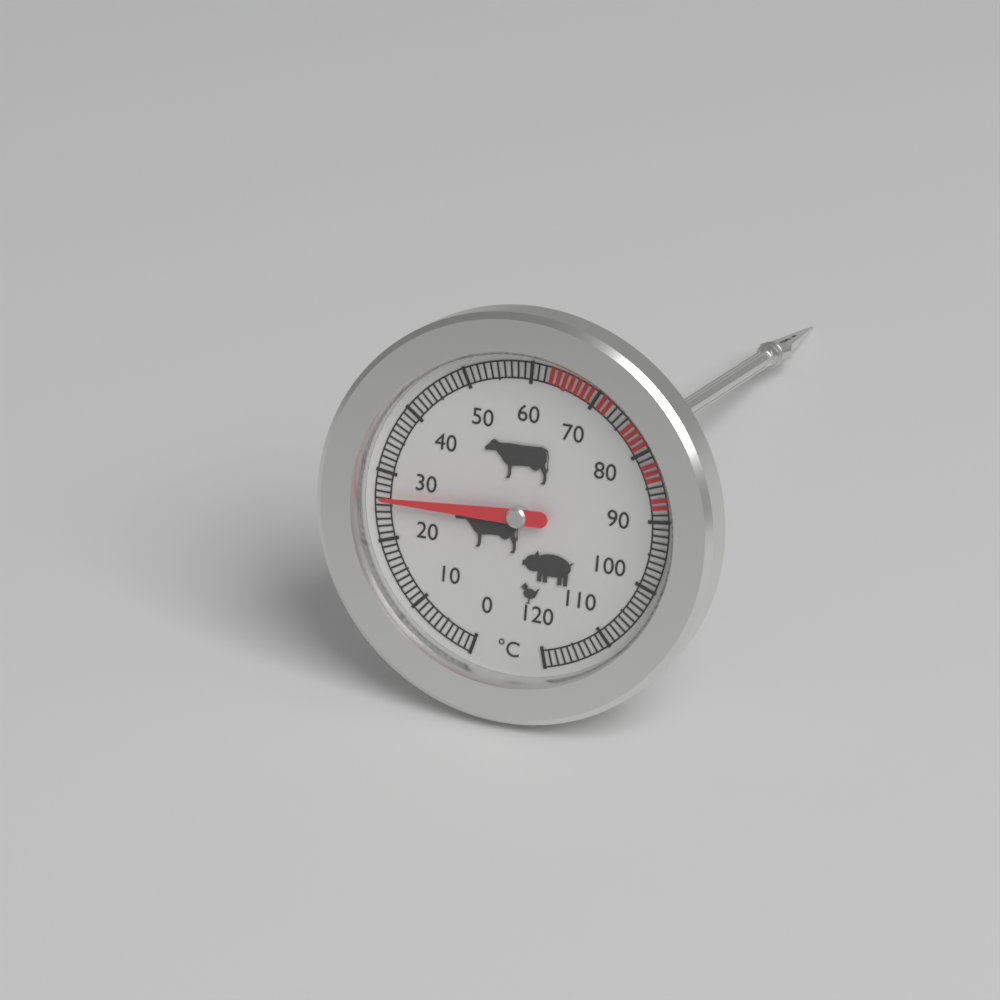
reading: 26 °C
